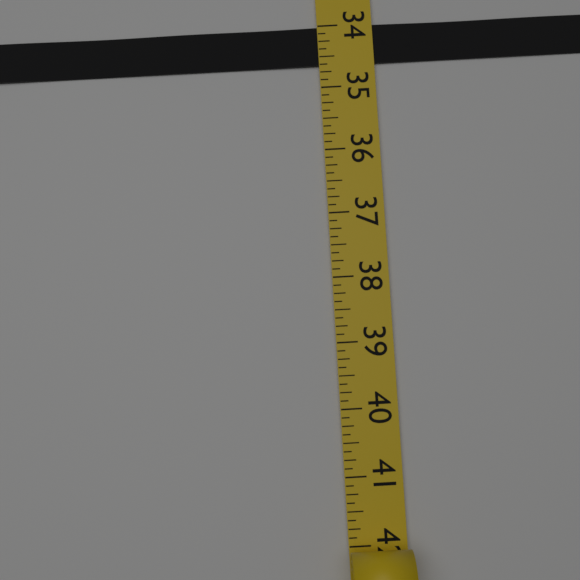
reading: 34.625 (no unit)
